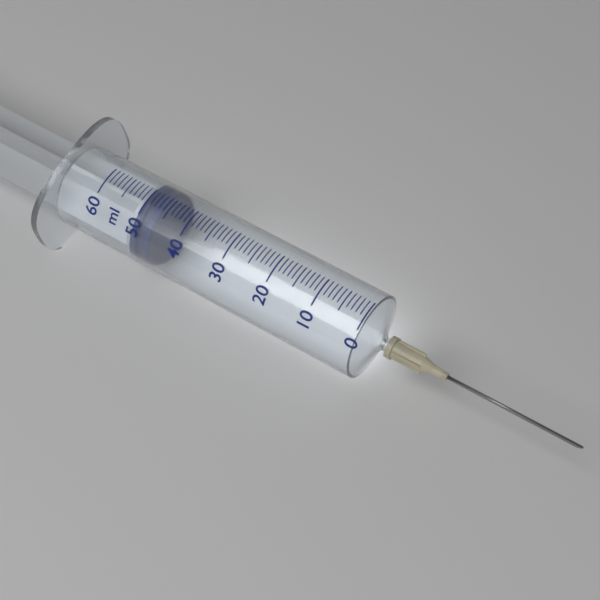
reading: 46 ml
